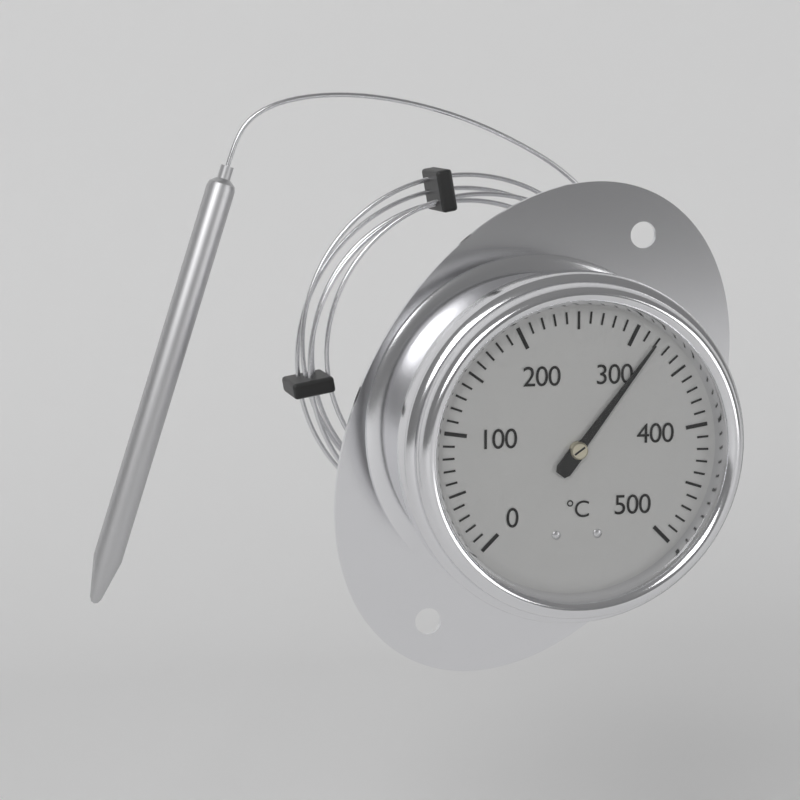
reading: 320 °C
